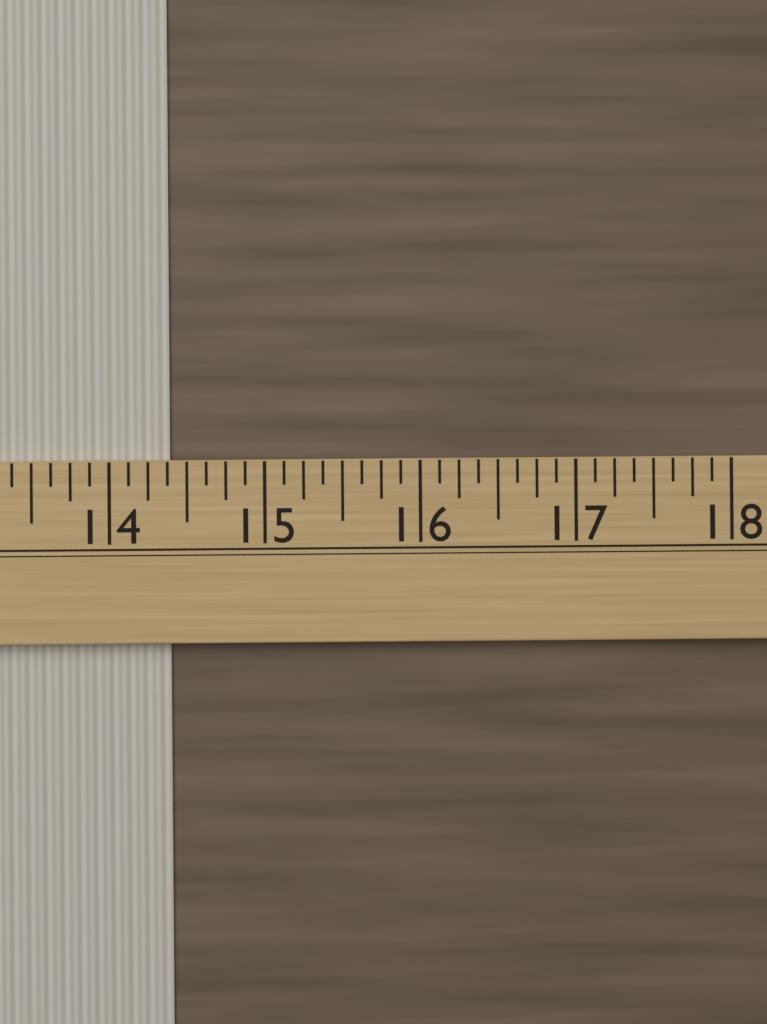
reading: 14.375 (no unit)
